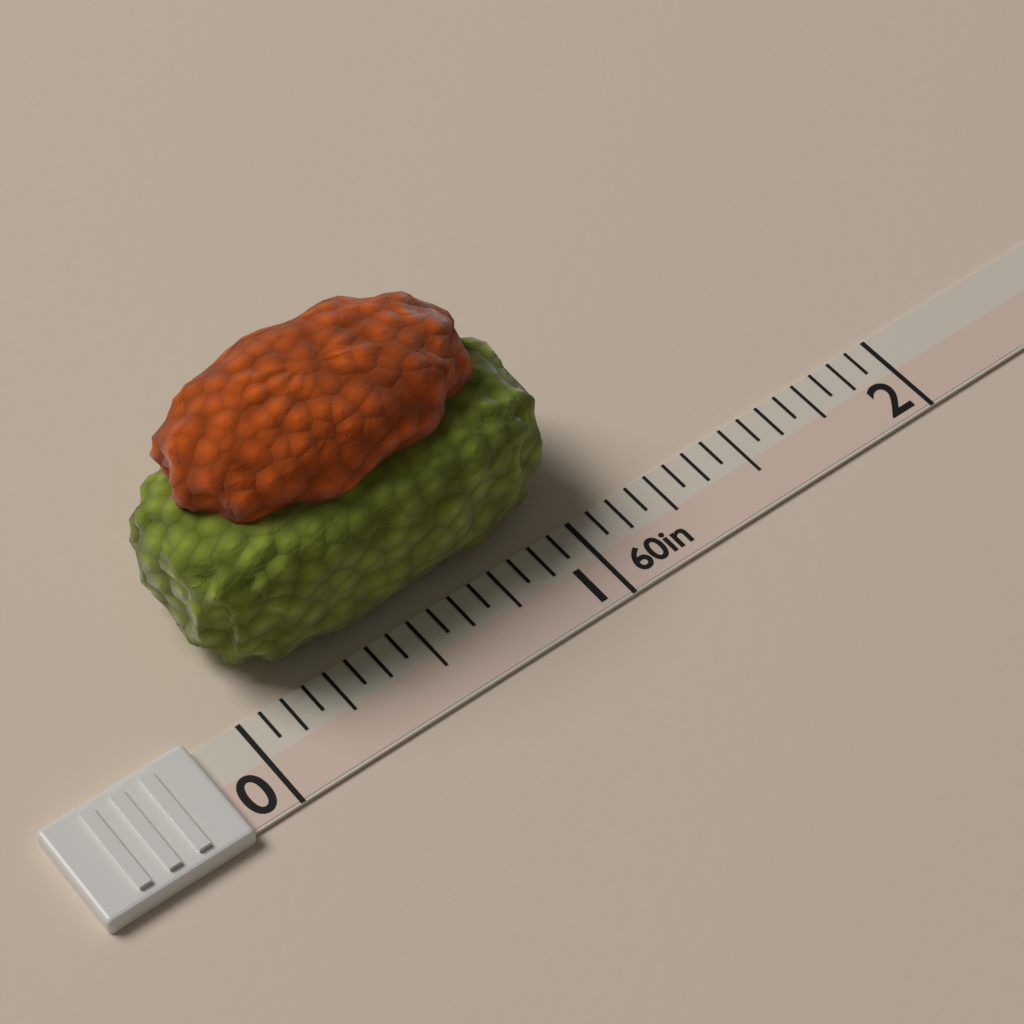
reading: 1.0625 in
